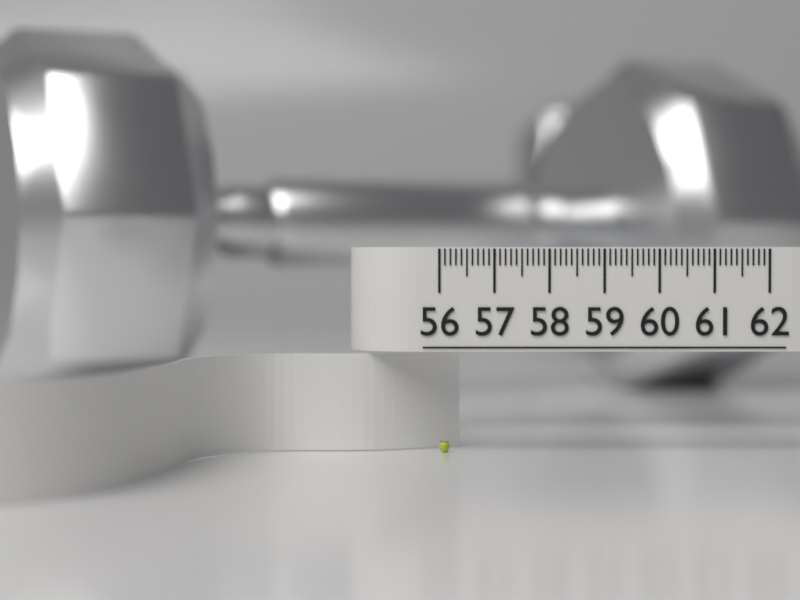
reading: 56.2 (no unit)
